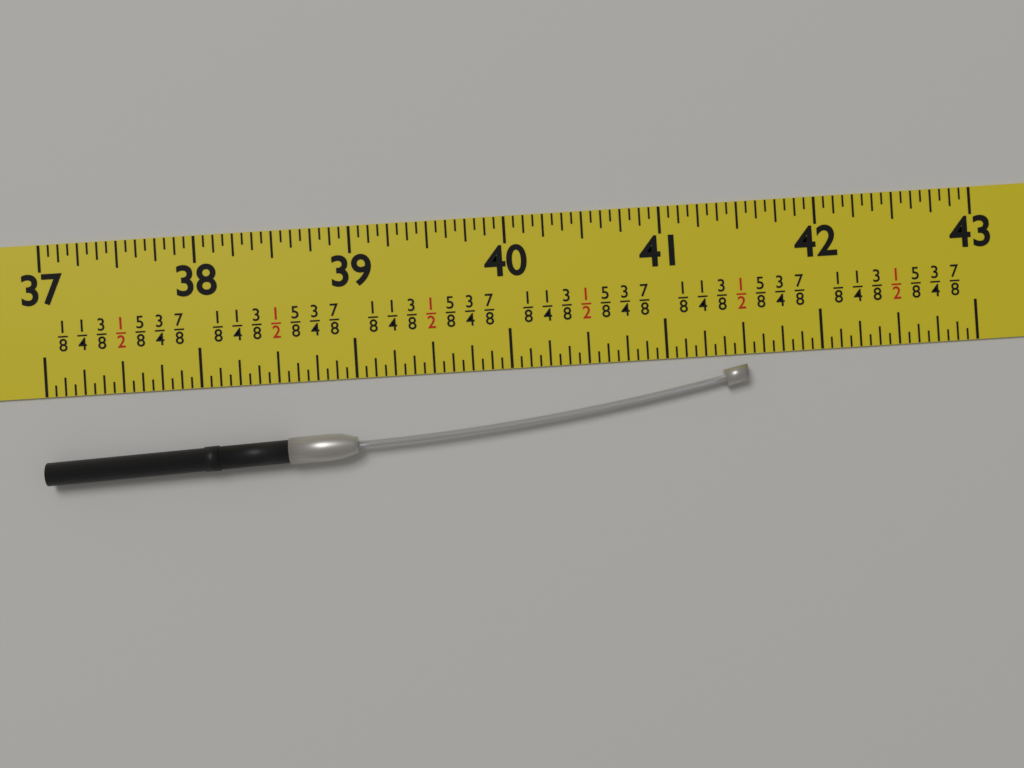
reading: 41.5000 in
